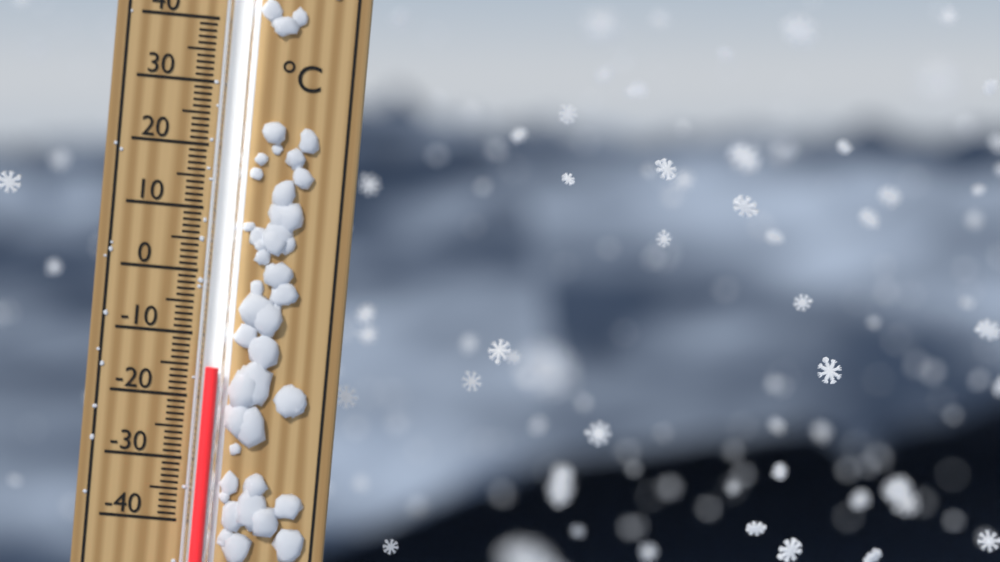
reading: -15 °C
